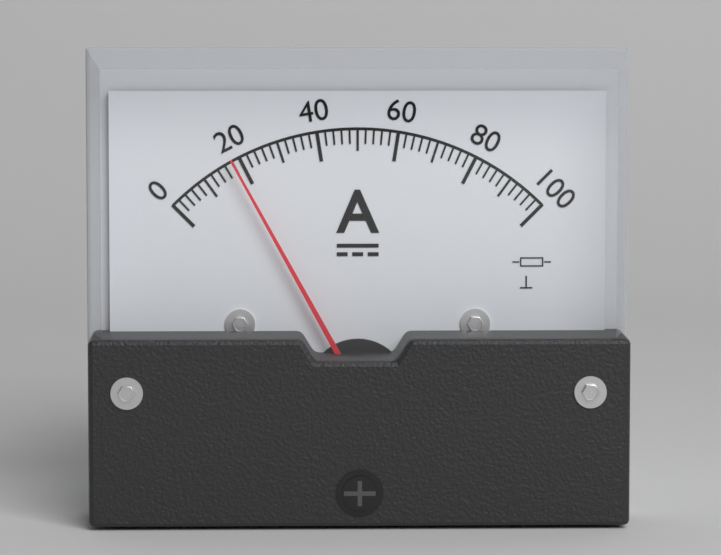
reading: 18 A
